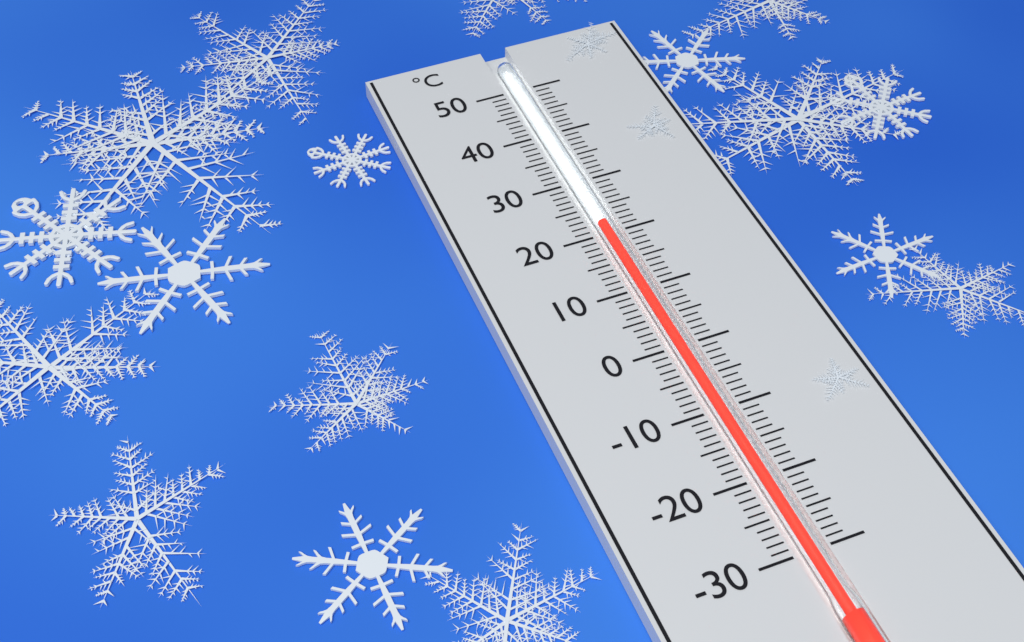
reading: 22 °C
